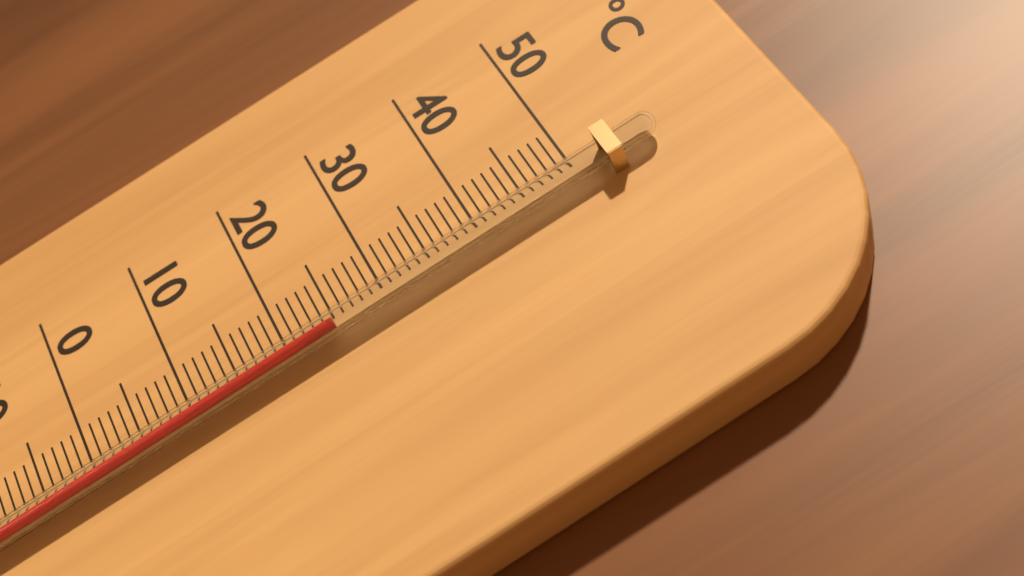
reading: 25 °C
